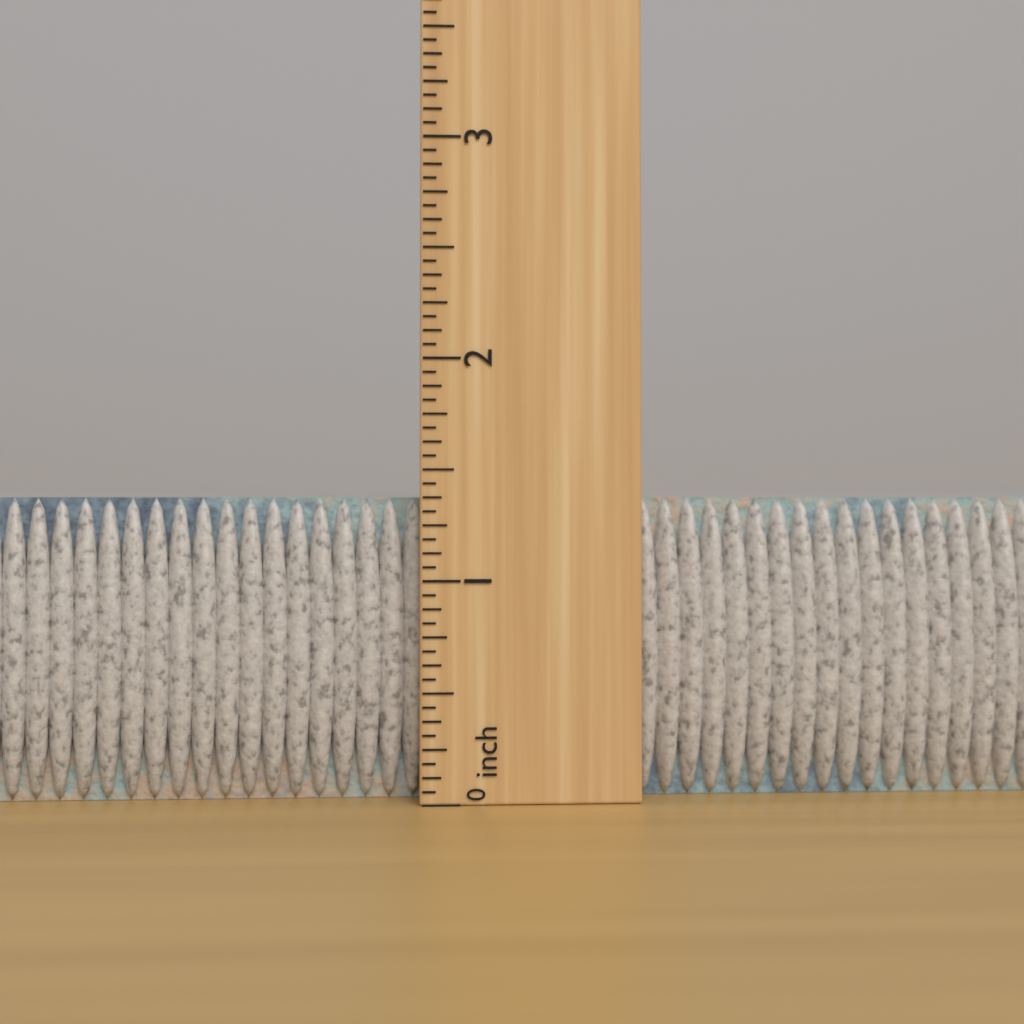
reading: 1.3750 inch
